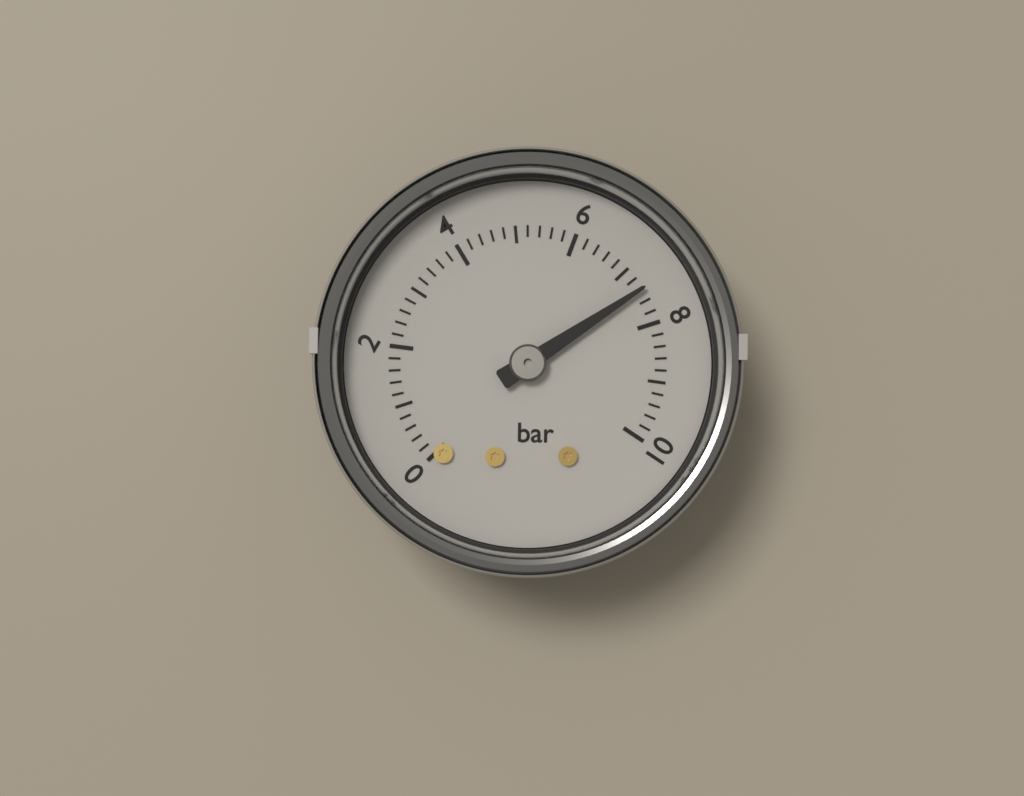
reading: 7.4 bar
